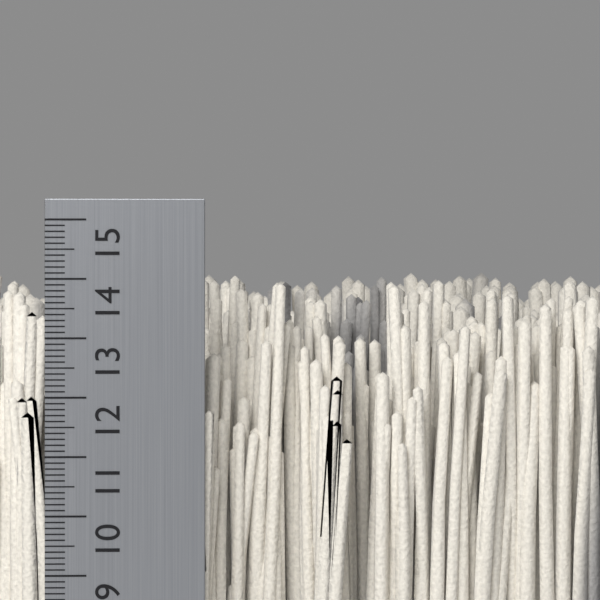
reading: 14.1 cm
